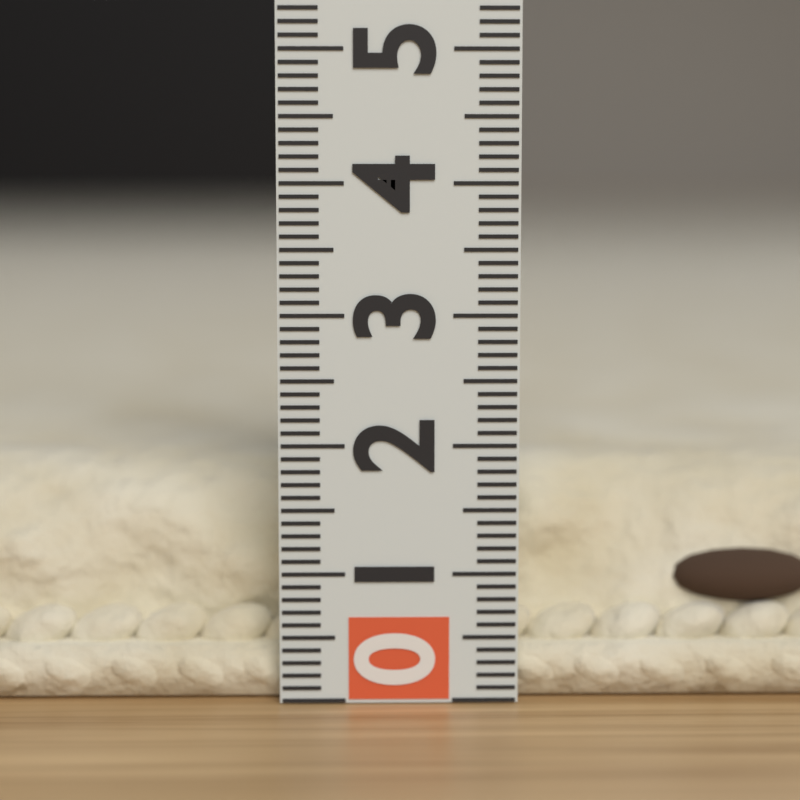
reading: 1.8 (no unit)
